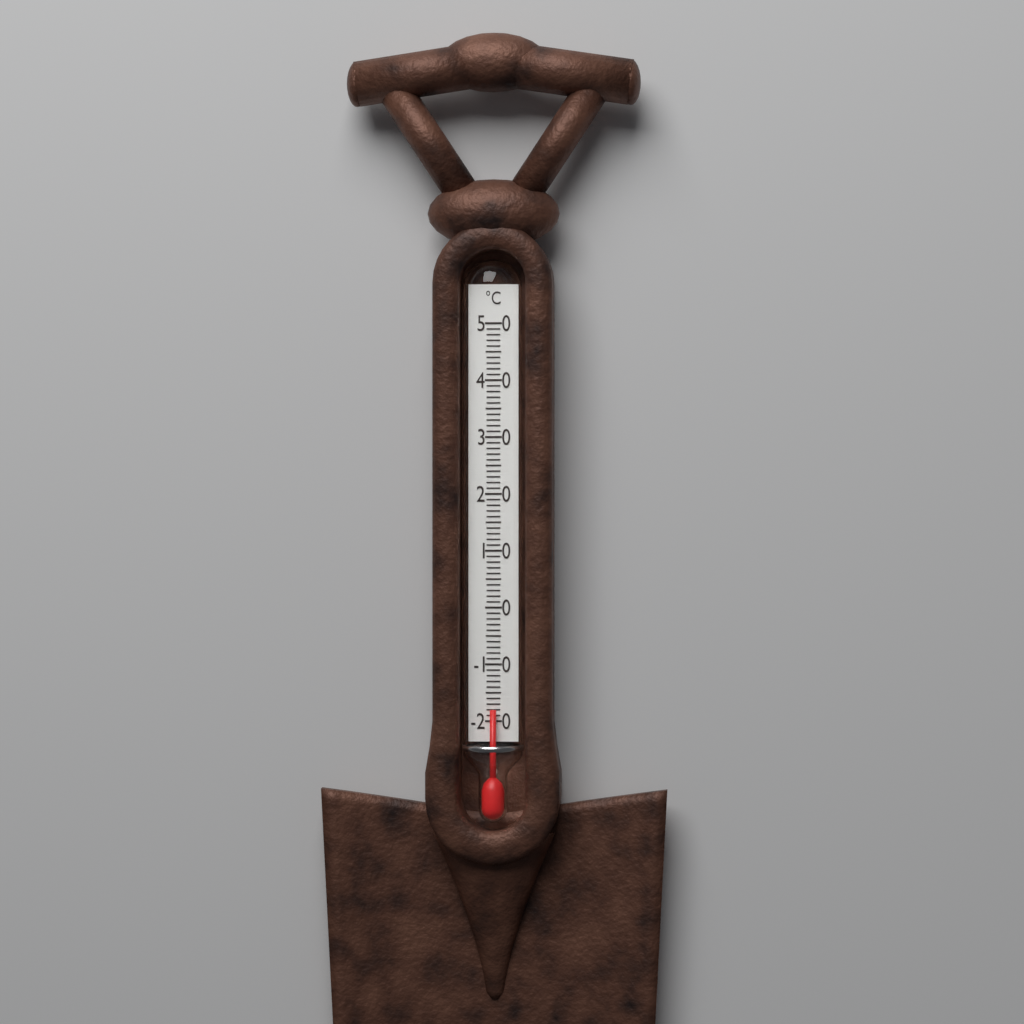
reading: -18 °C
